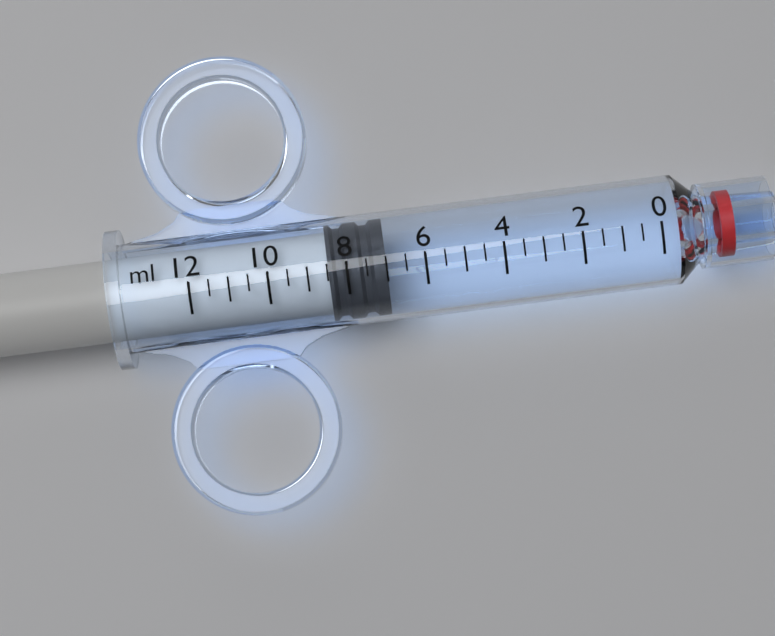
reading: 7.0 ml
